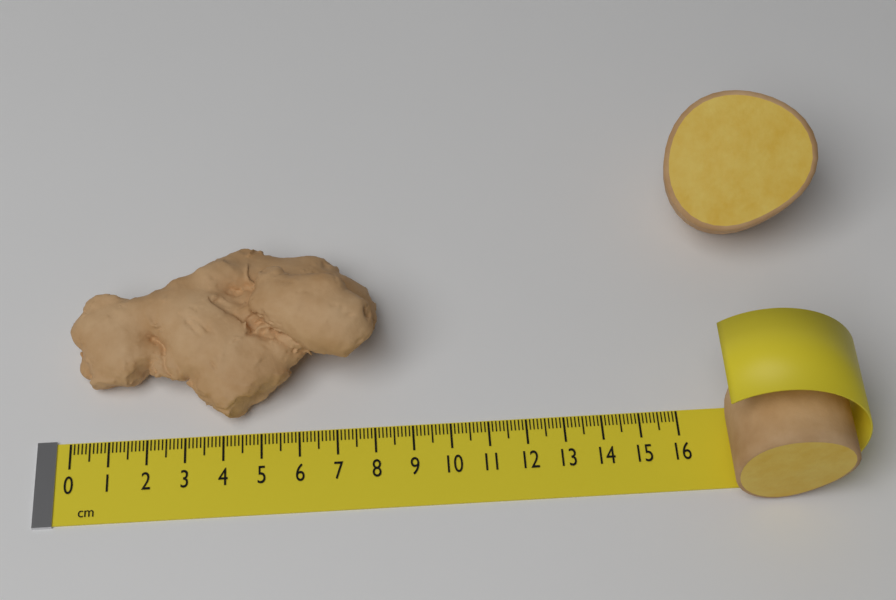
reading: 8.2 cm
